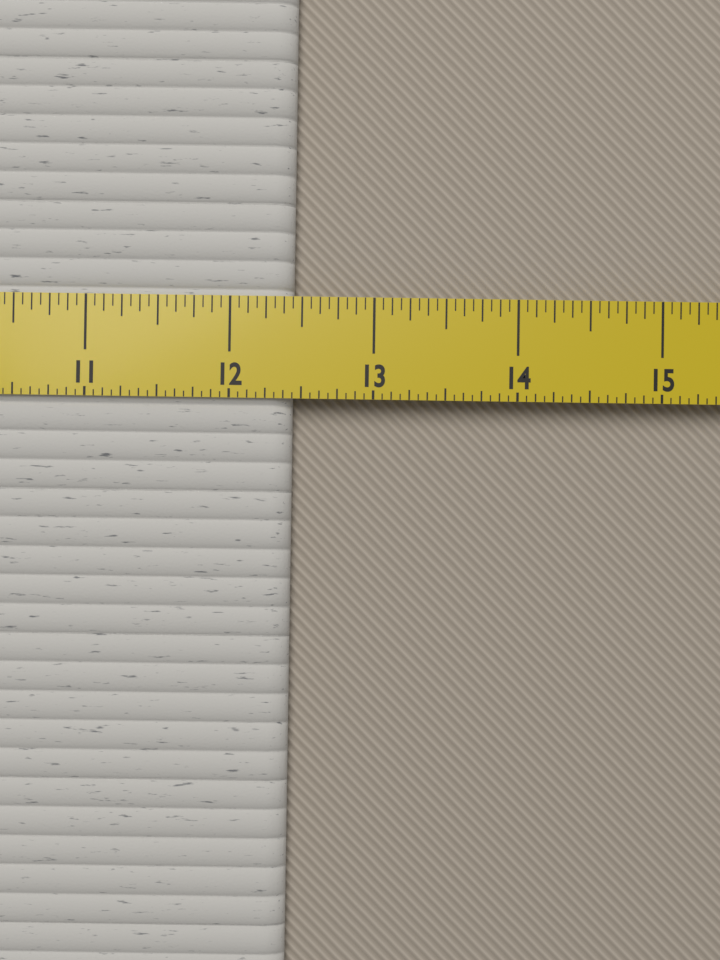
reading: 12.4375 in
